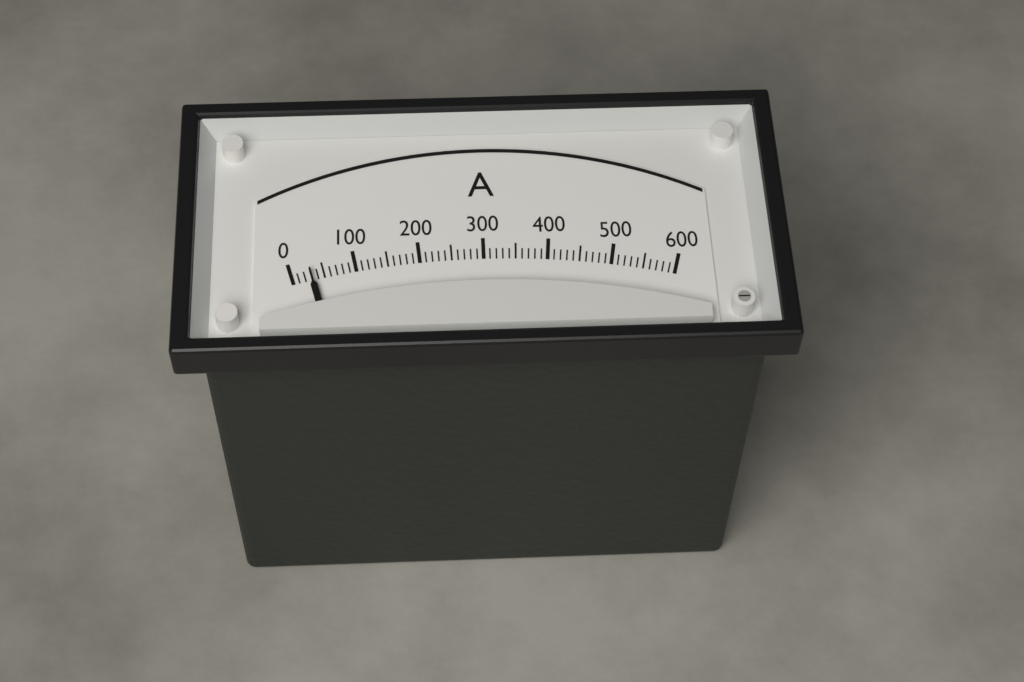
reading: 30 A
